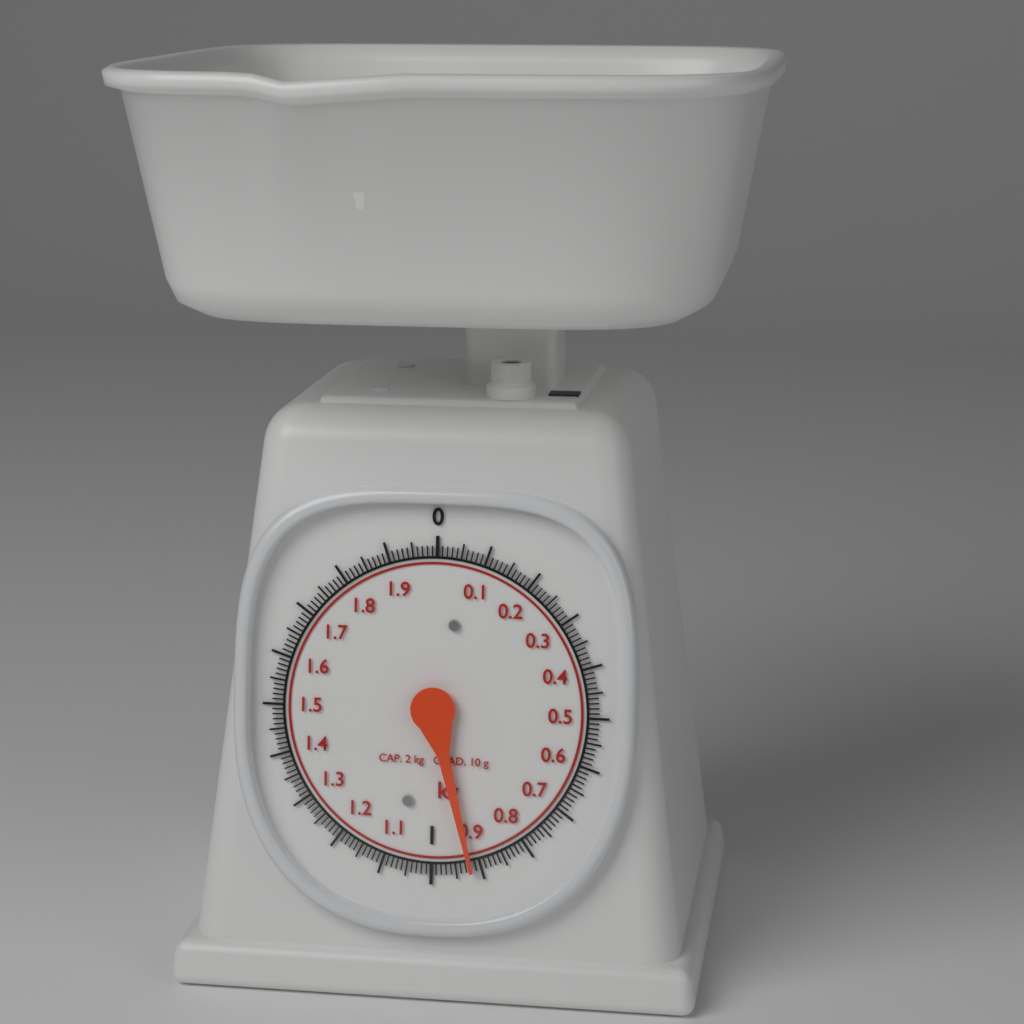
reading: 0.92 kg
